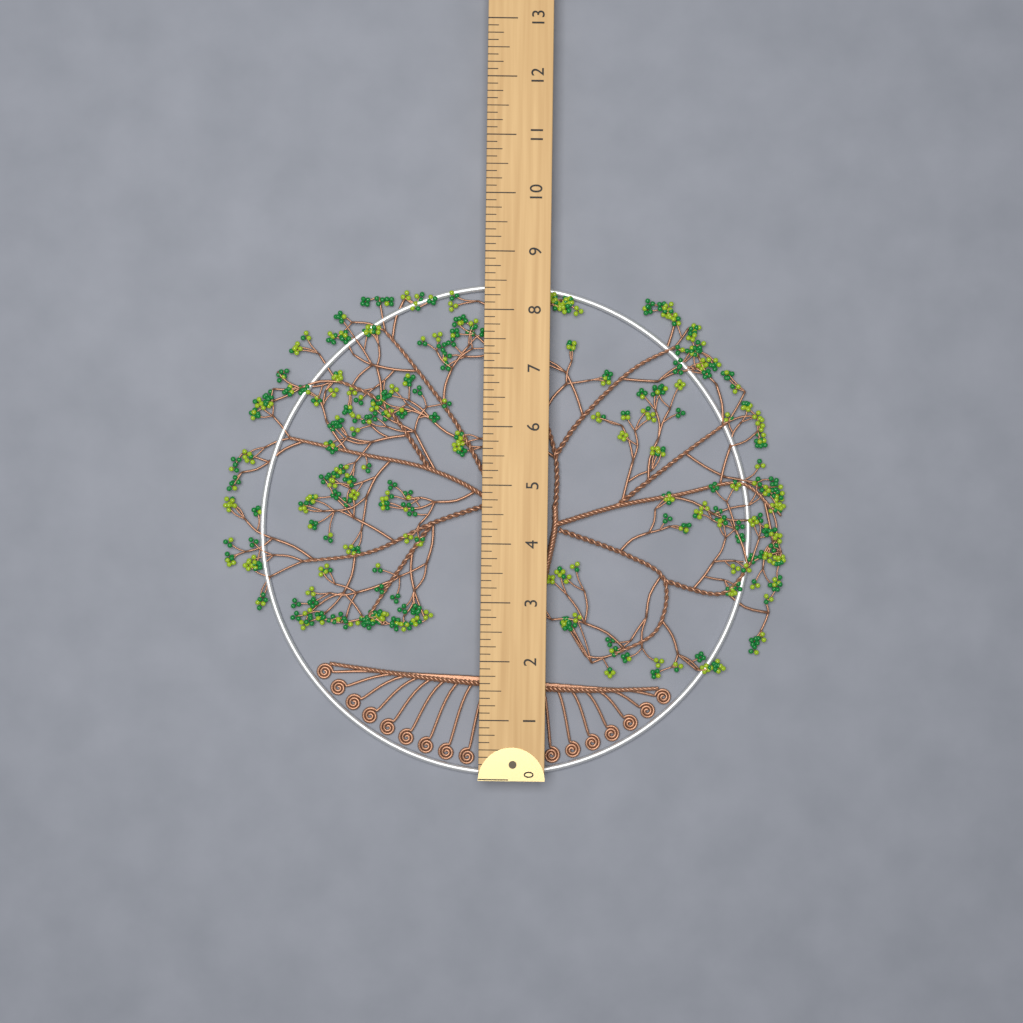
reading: 8.500 (no unit)
